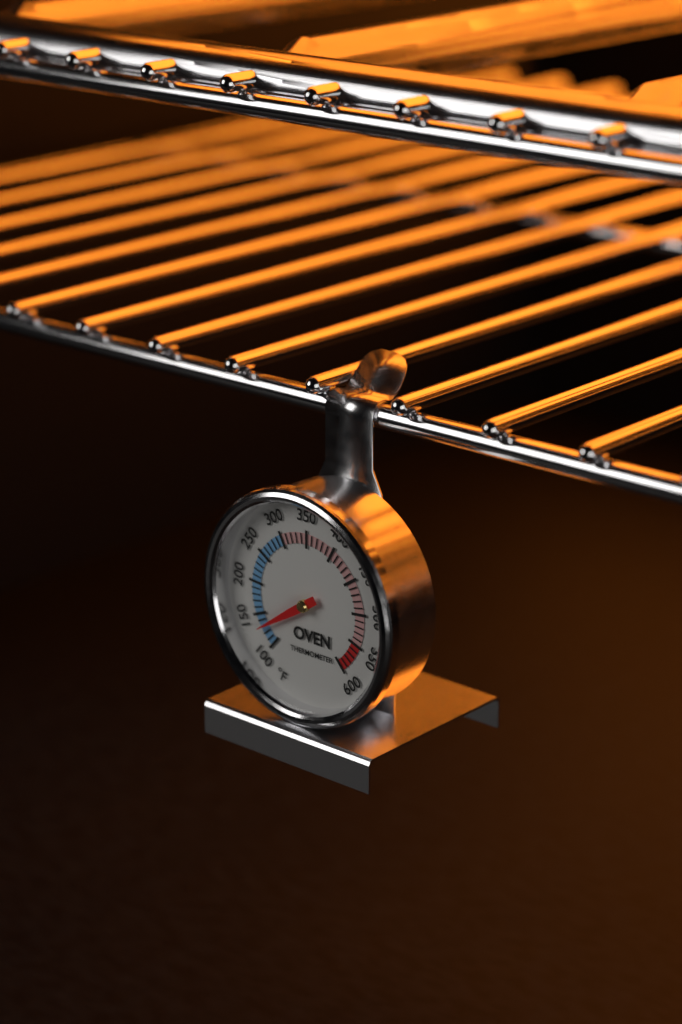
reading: 130 °F
